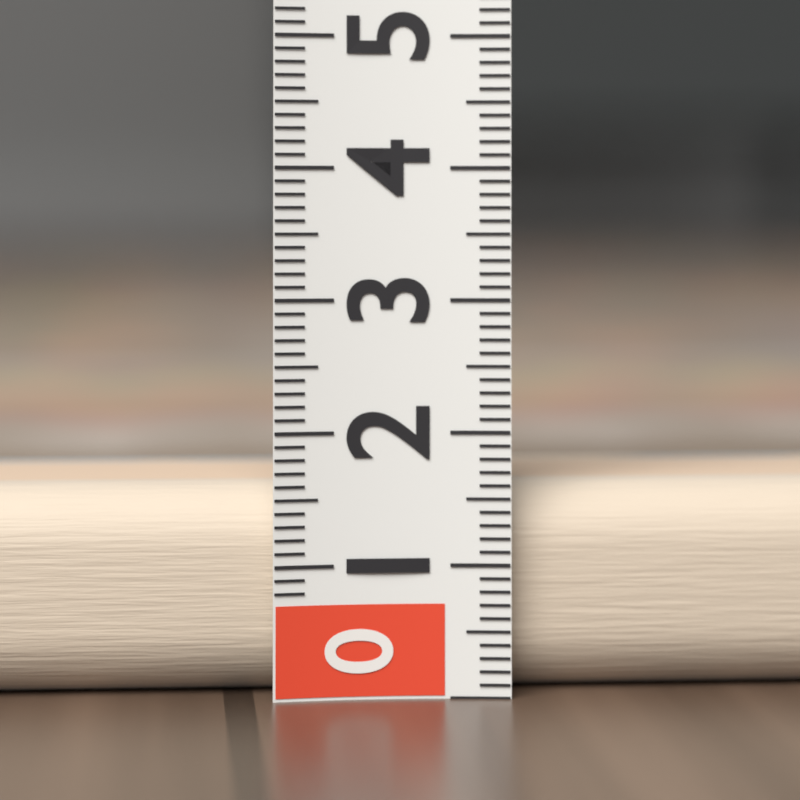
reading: 1.6 (no unit)
